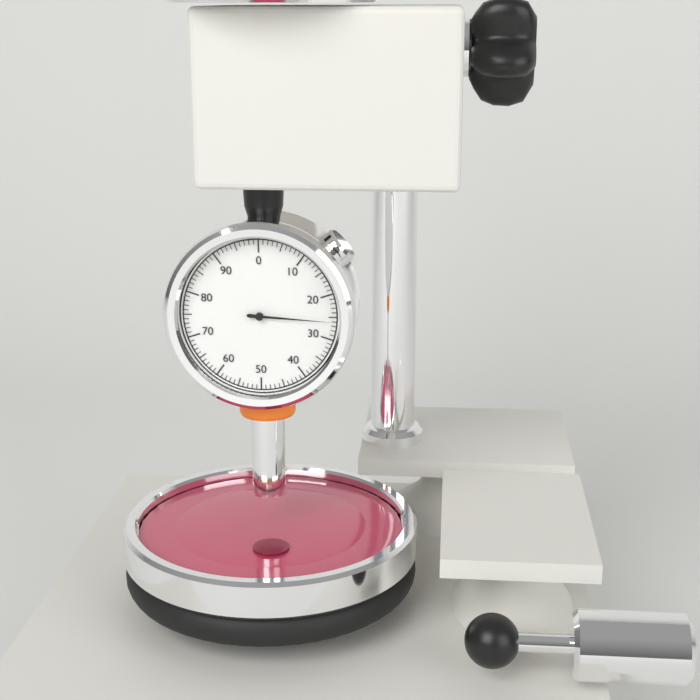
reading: 26 (no unit)
